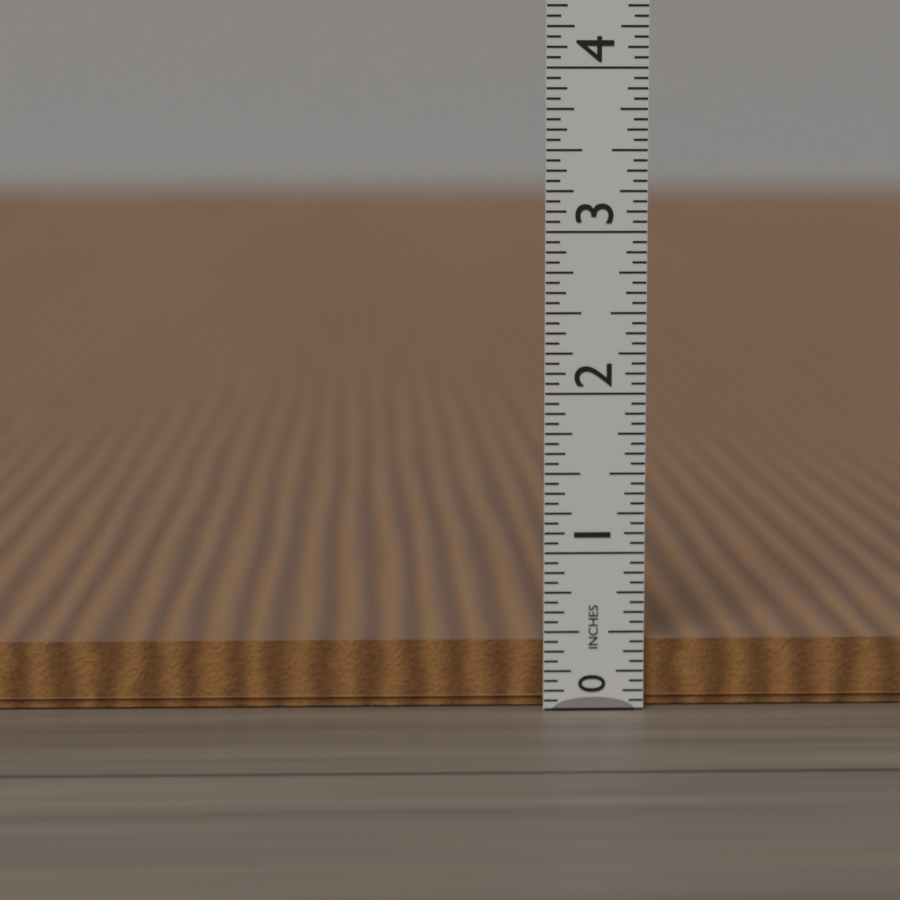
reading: 0.4375 in
